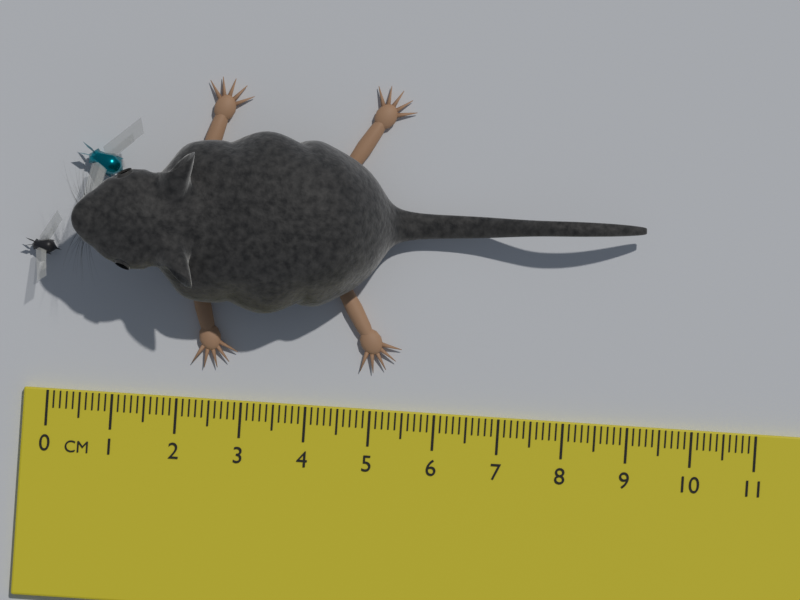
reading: 9.1 cm
